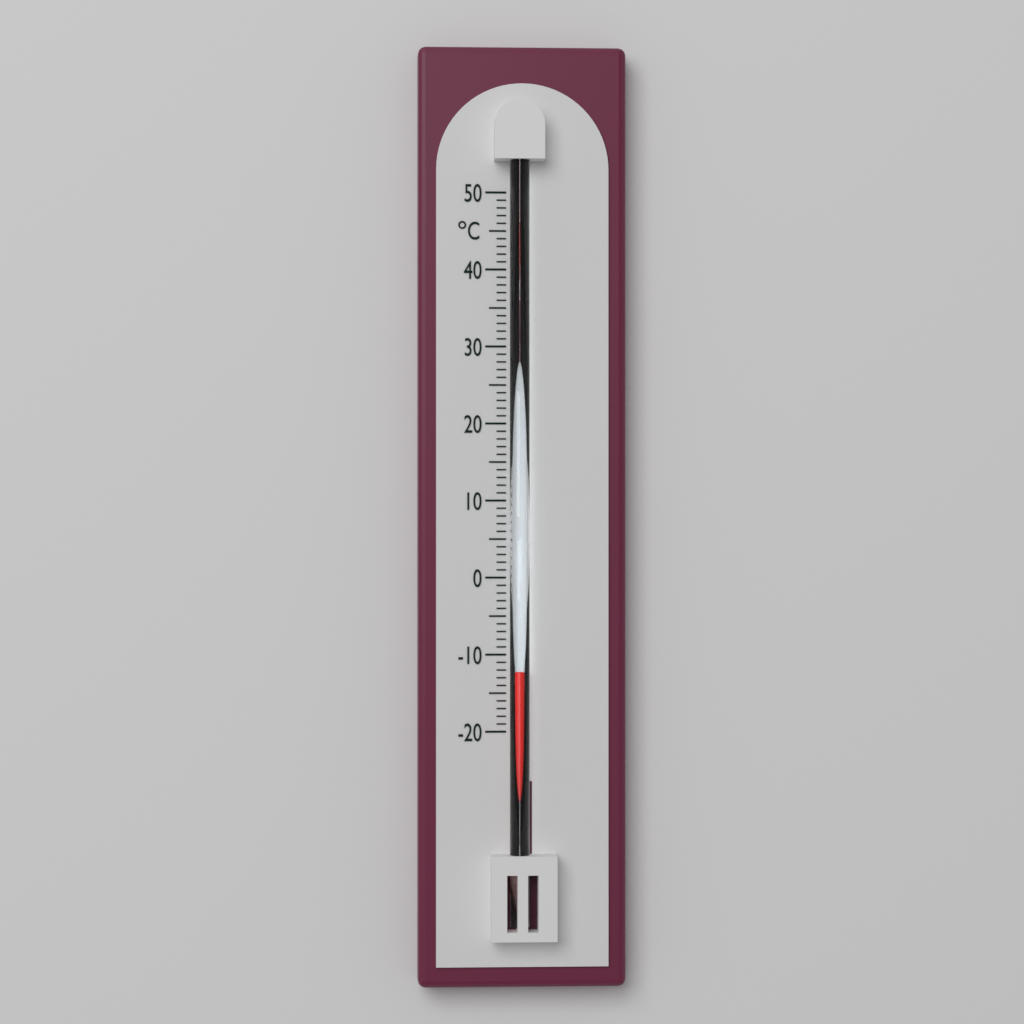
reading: -12 °C
